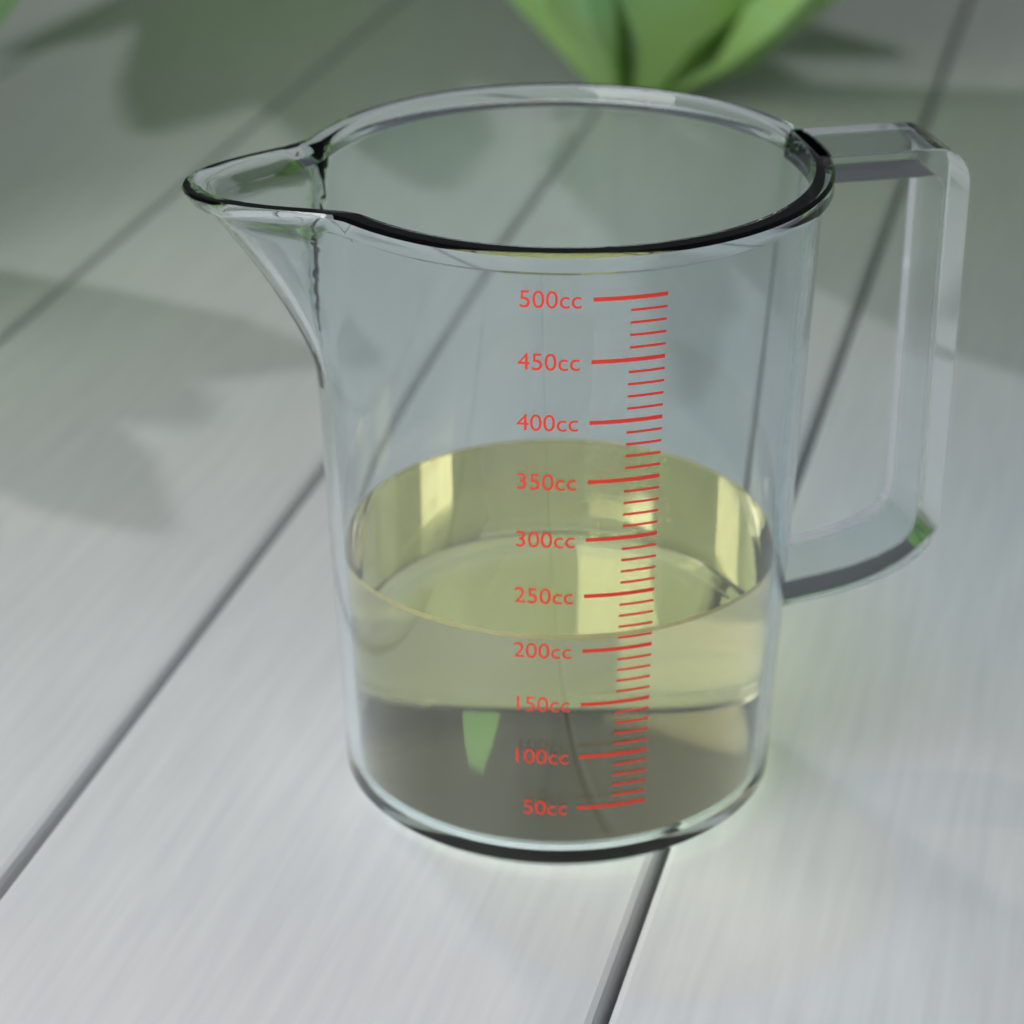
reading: 210 cc
